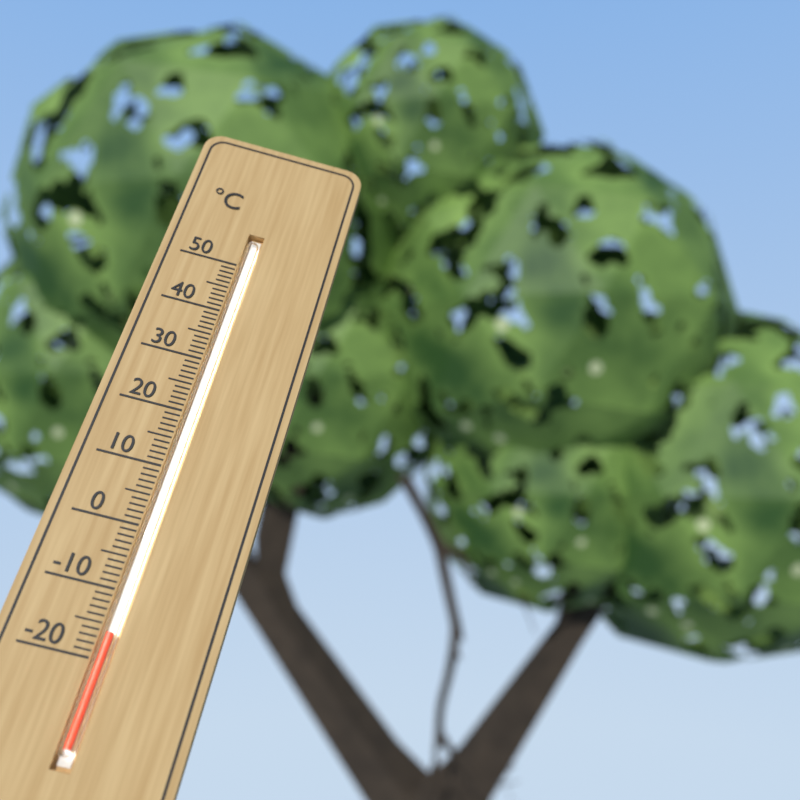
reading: -16 °C
